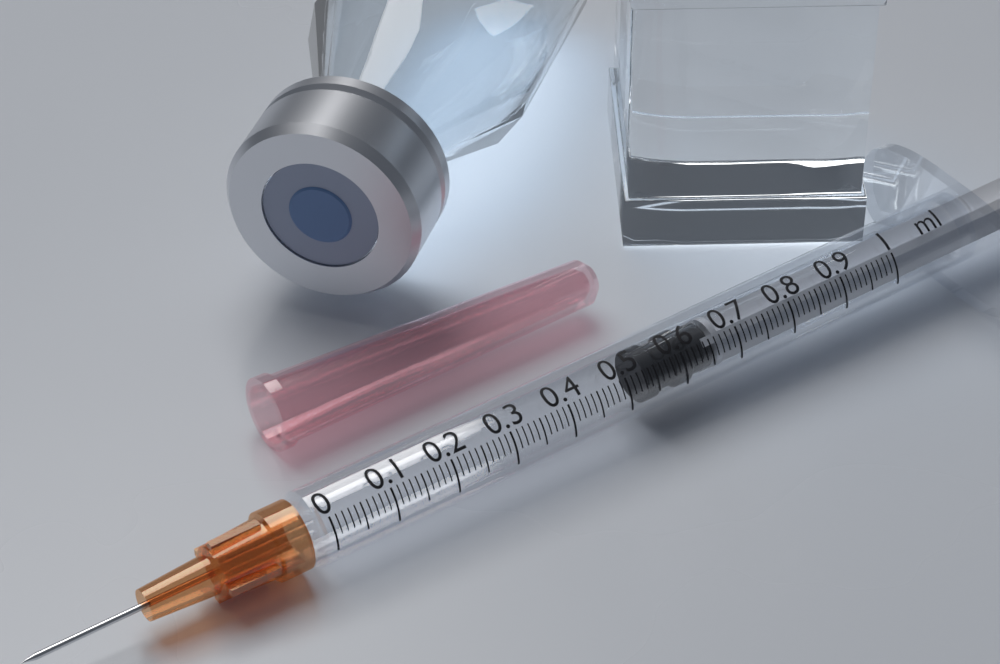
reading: 0.54 ml
